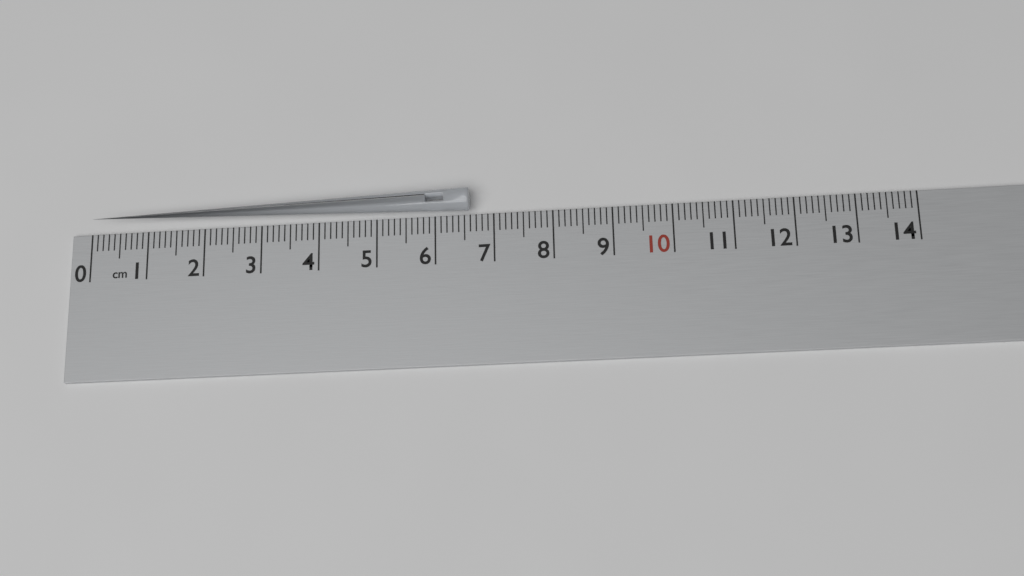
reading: 6.6 cm
